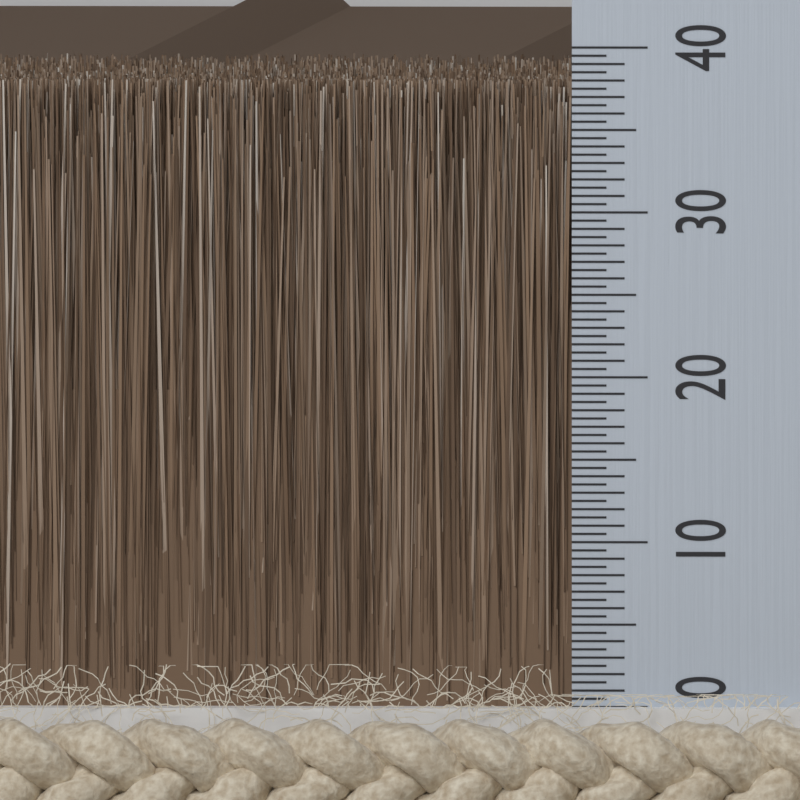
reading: 38.0 (no unit)
